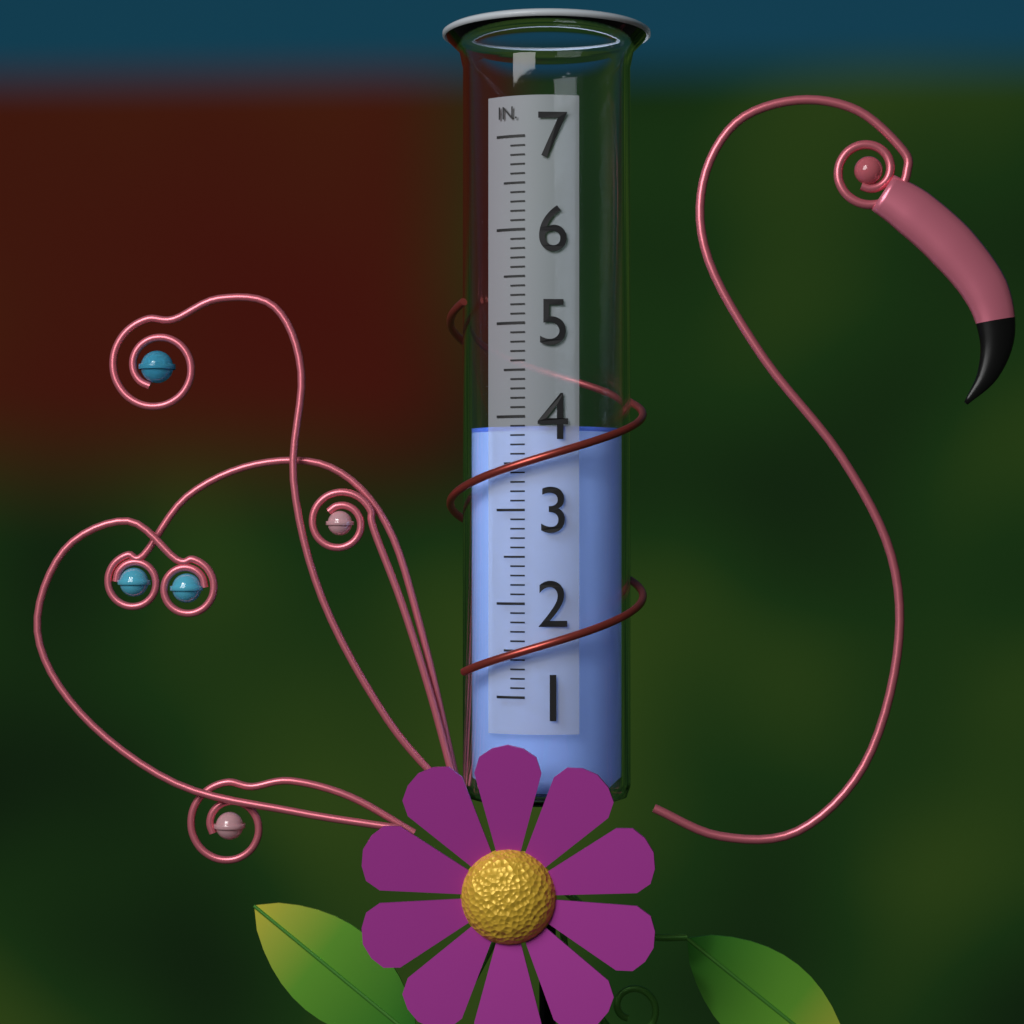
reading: 3.9 in
